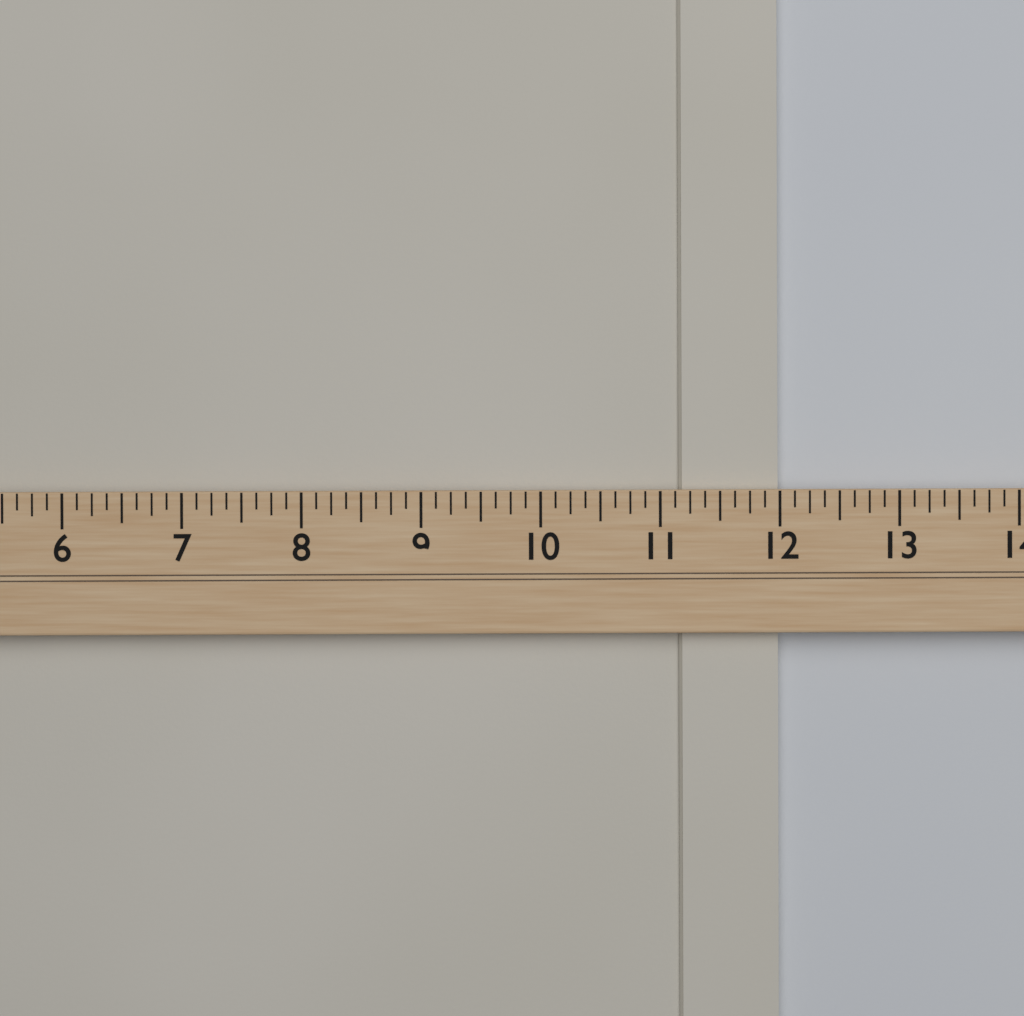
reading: 12.000 (no unit)
